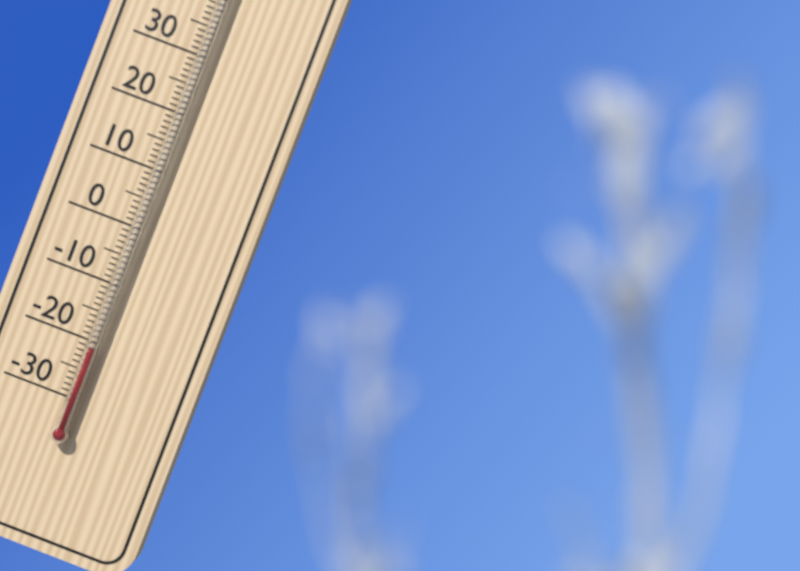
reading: -21 °C
